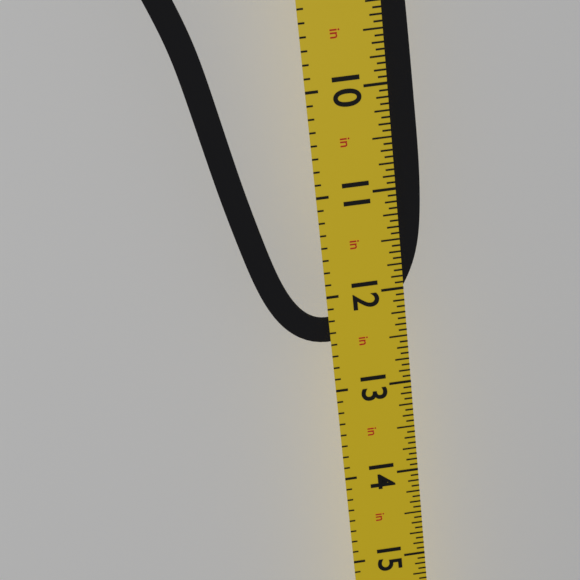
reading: 12.5000 in
